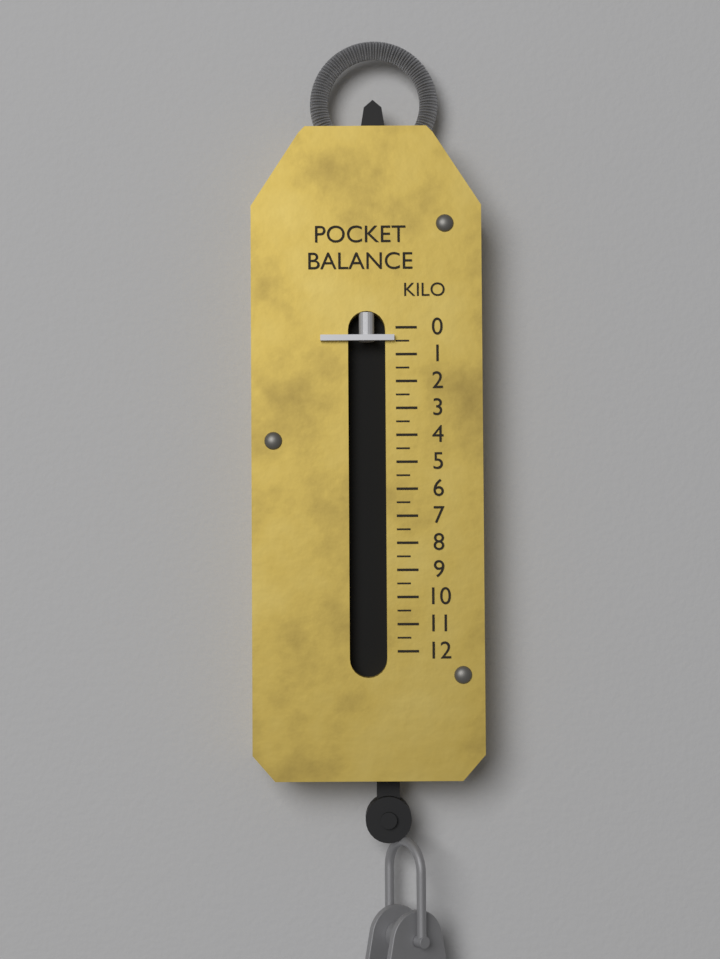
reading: 0.5 kg
